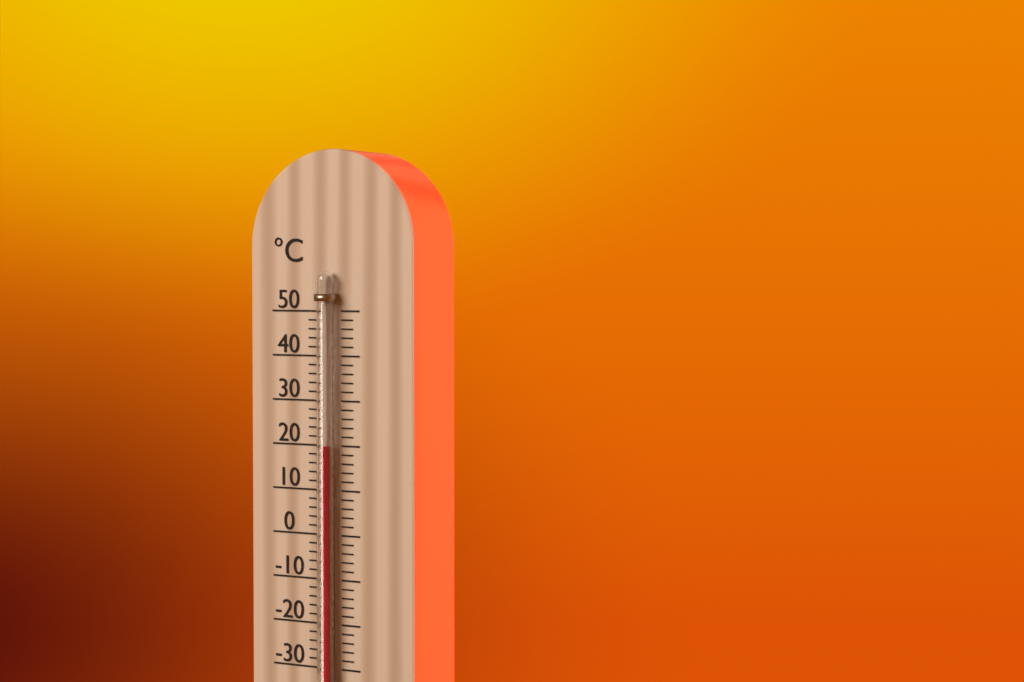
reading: 20 °C
